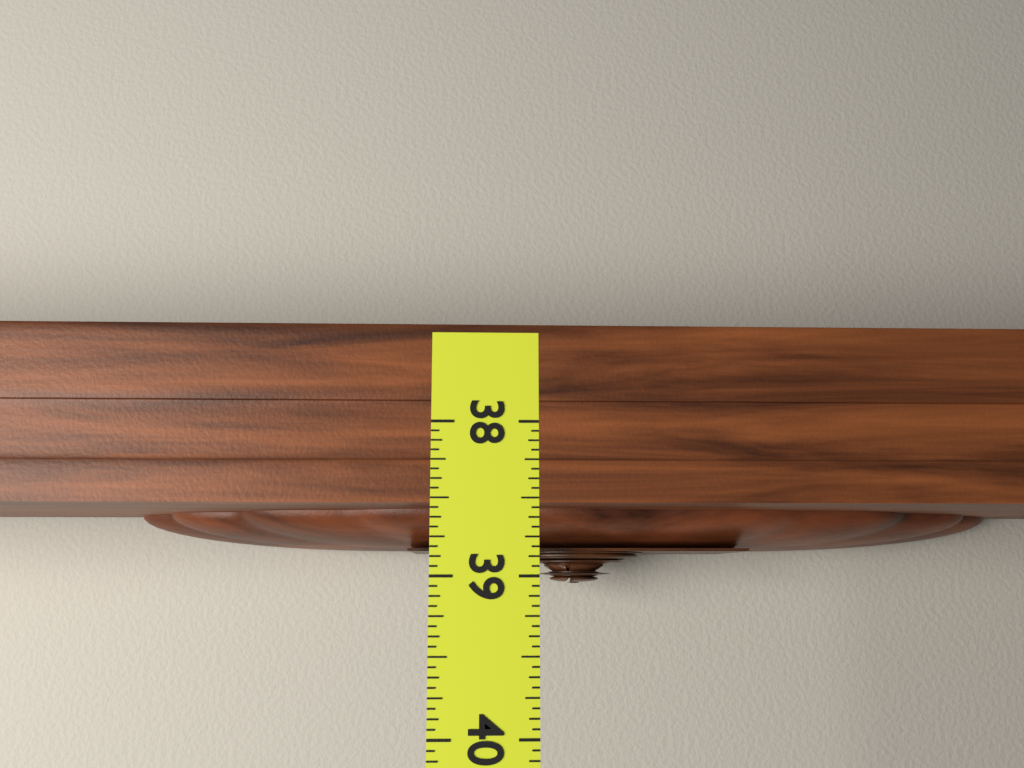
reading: 39.1250 (no unit)
